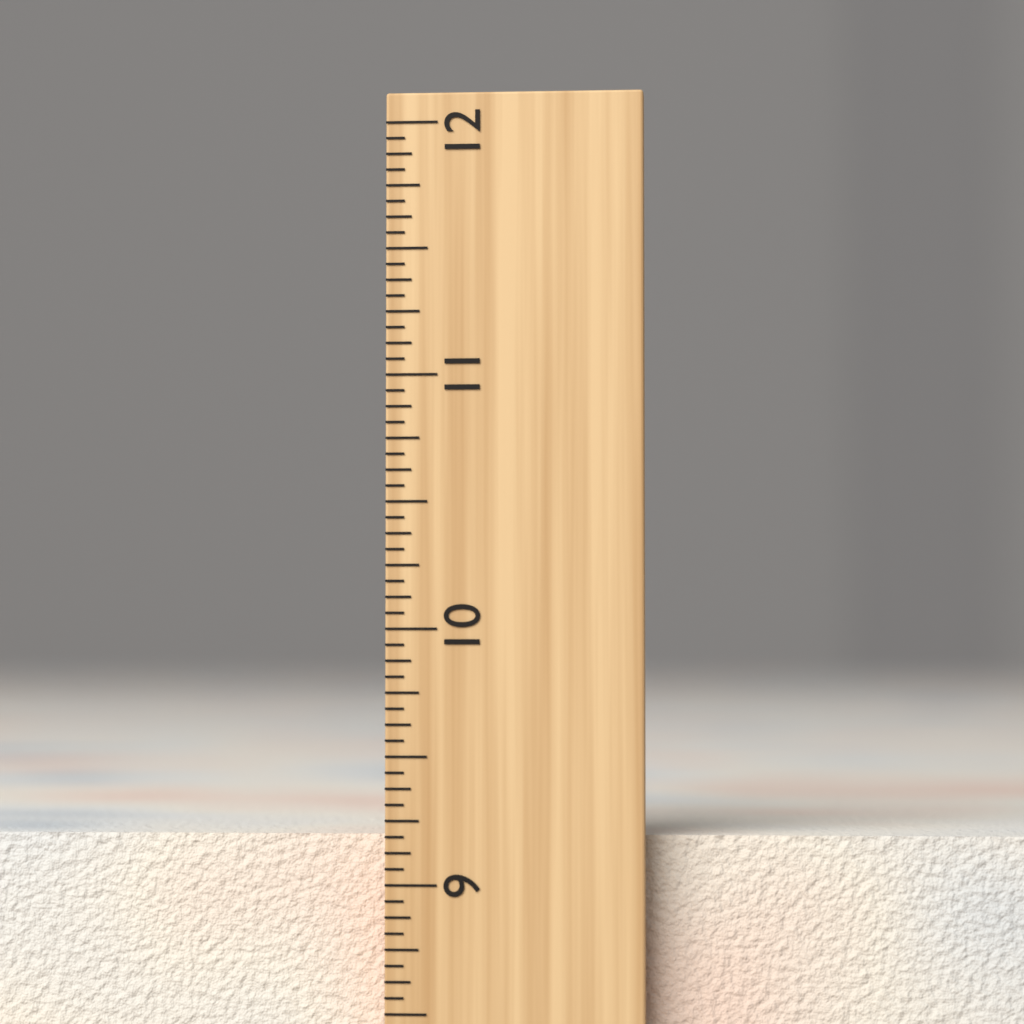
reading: 9.1875 inch
